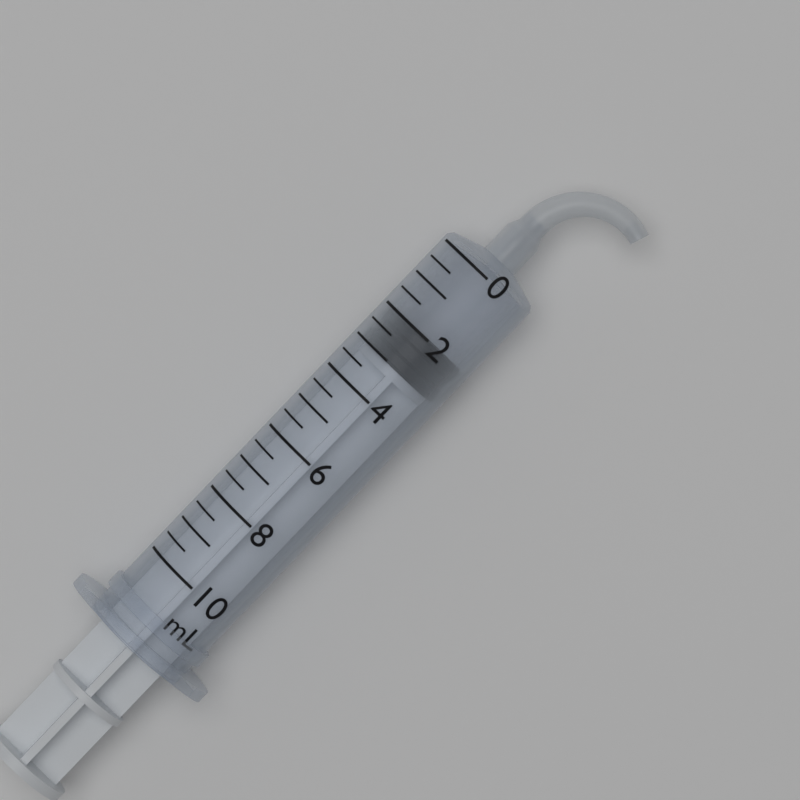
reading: 2.0 mL
